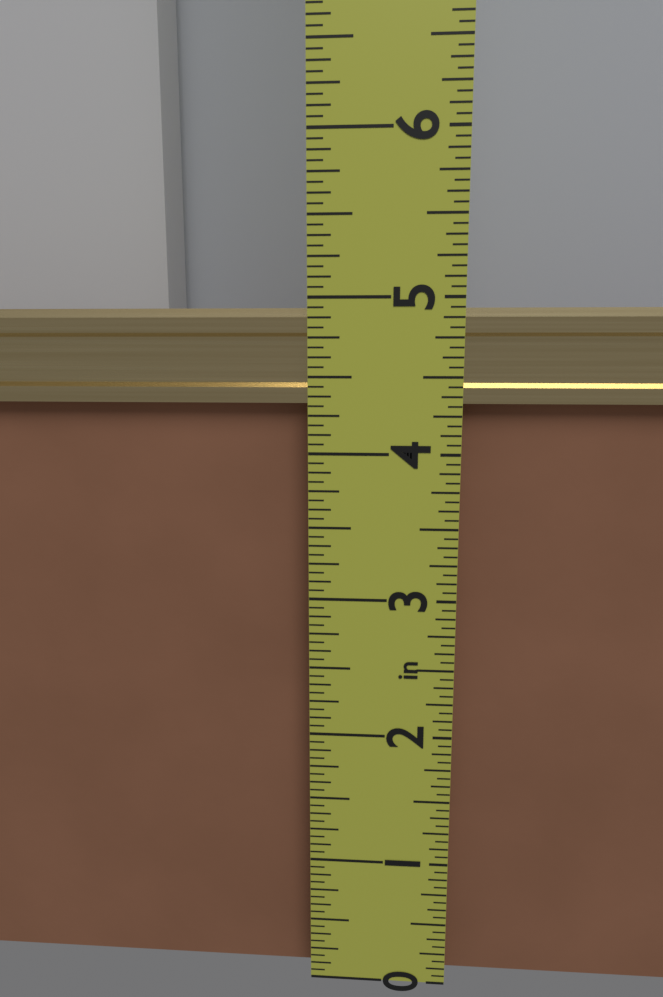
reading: 4.9375 in
